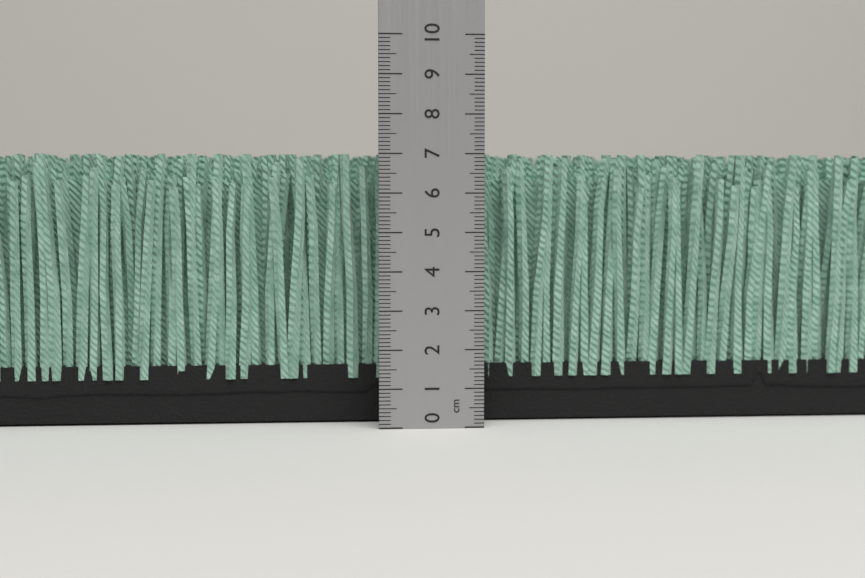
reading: 7.0 cm
